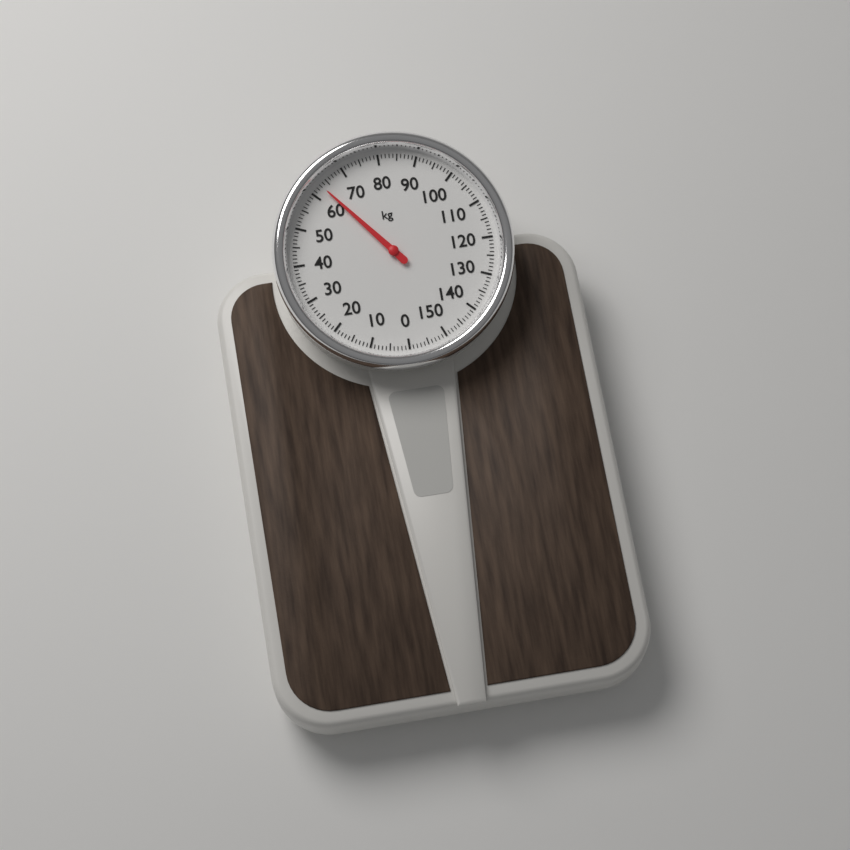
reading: 63 kg
